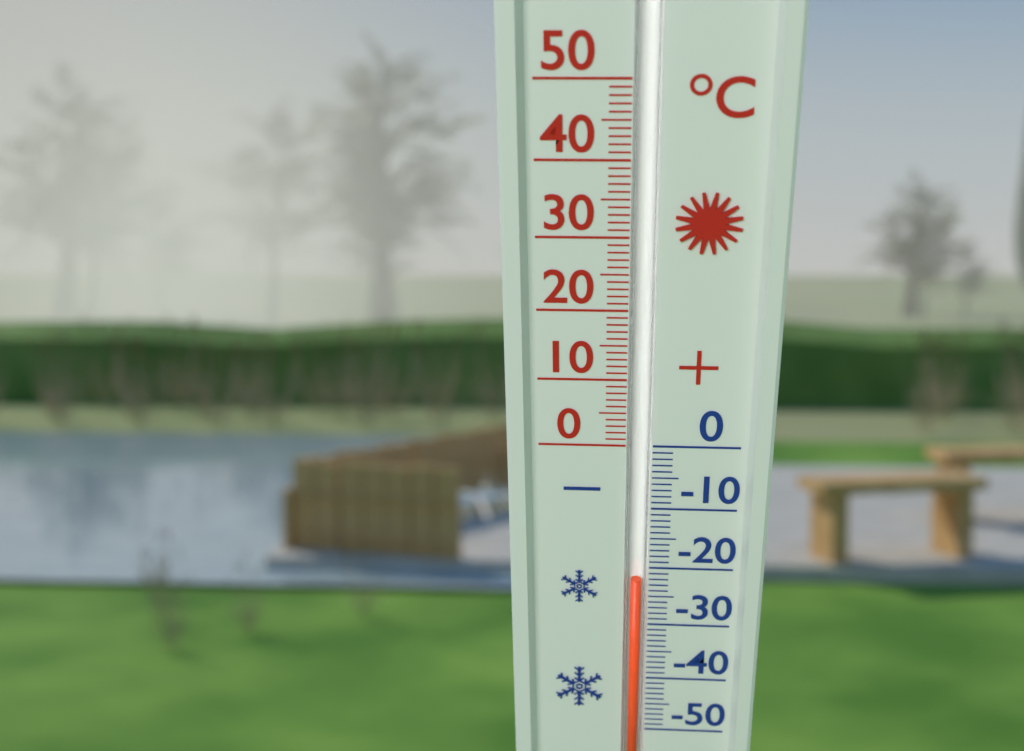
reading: -22 °C
